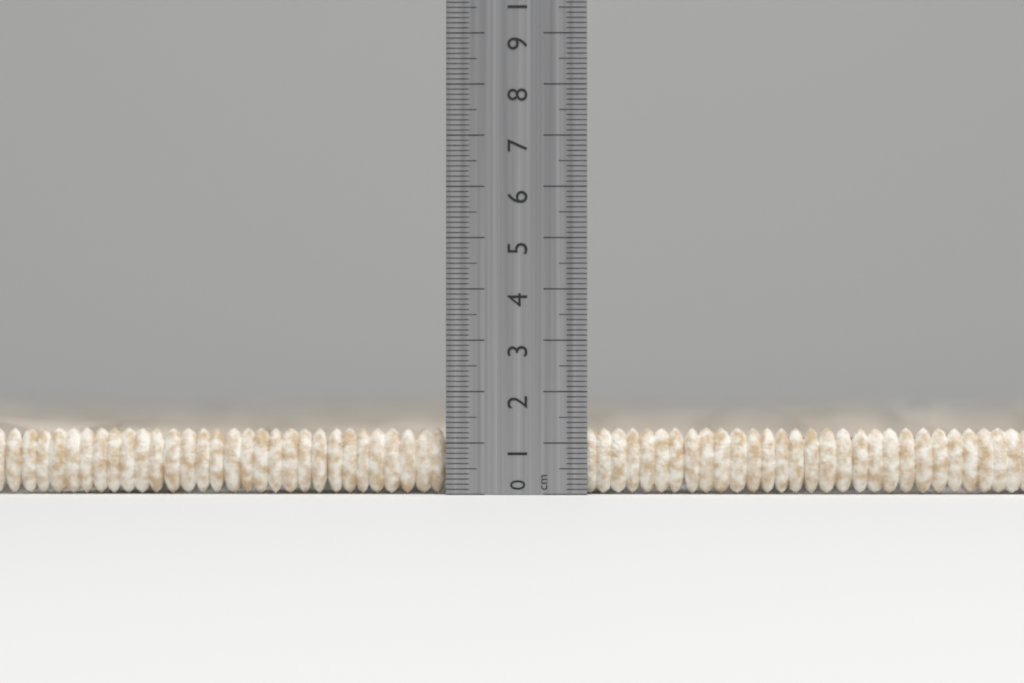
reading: 1.3 cm
